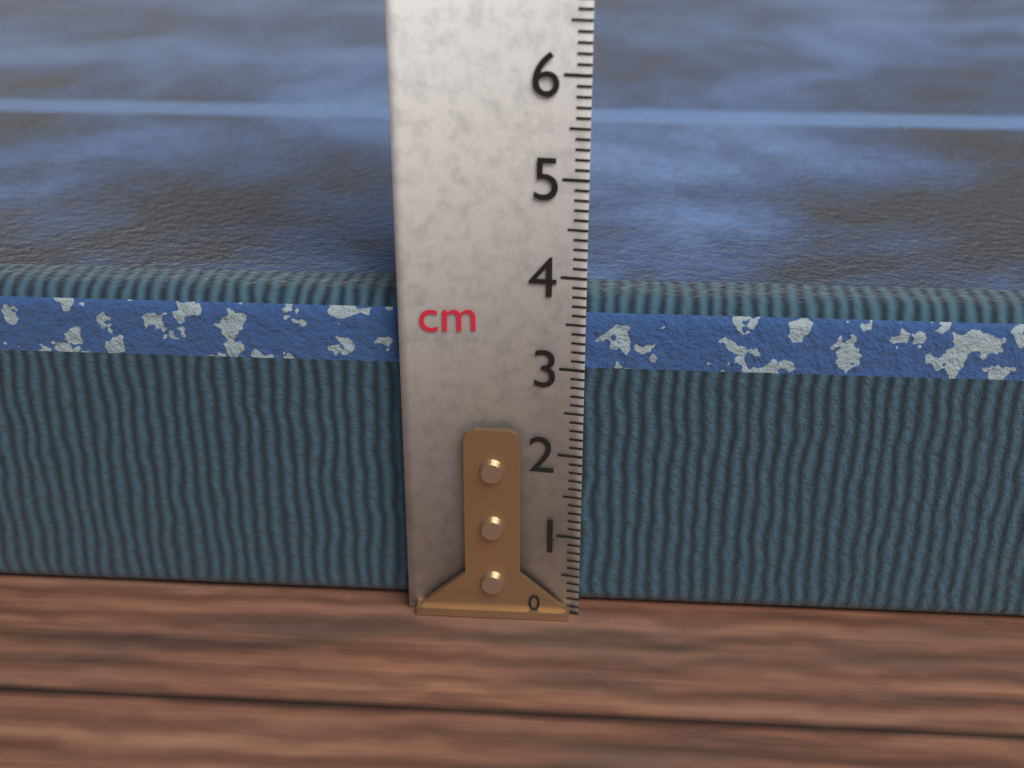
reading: 3.7 cm
